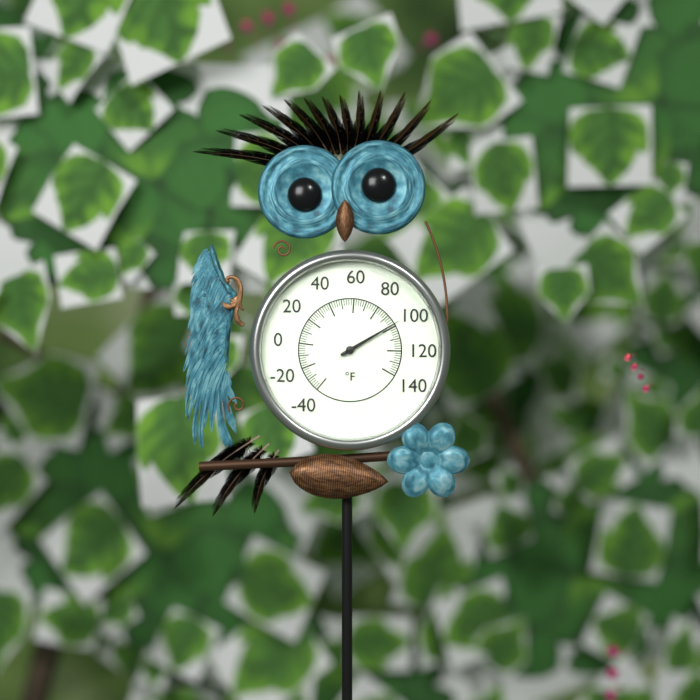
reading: 98 °F
